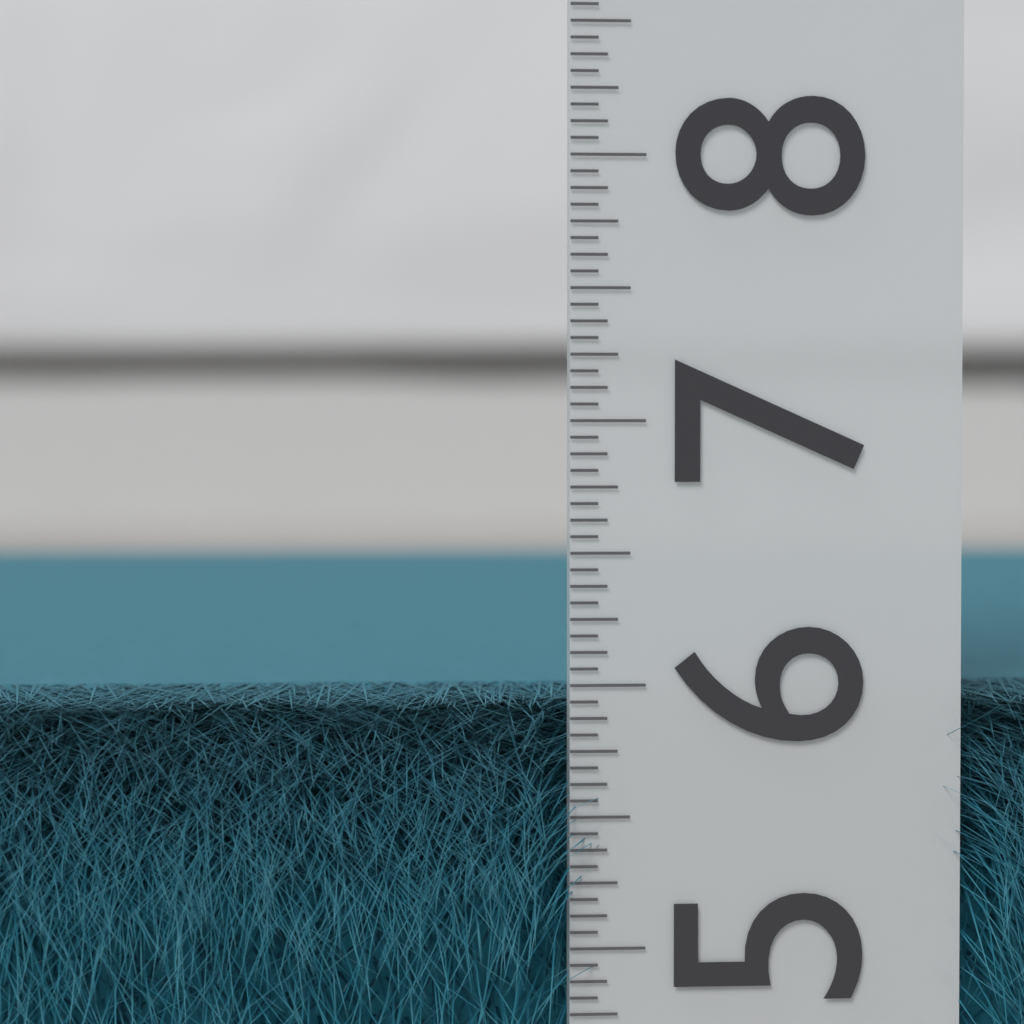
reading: 5.9375 (no unit)
